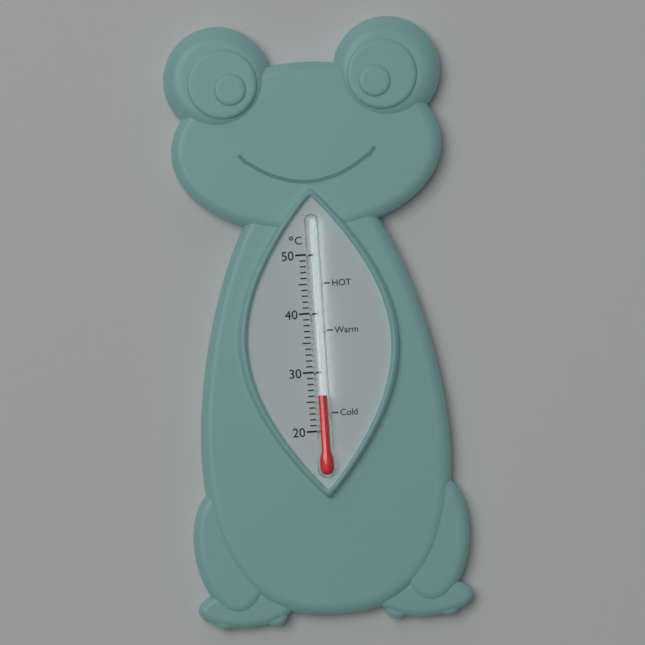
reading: 26 °C
